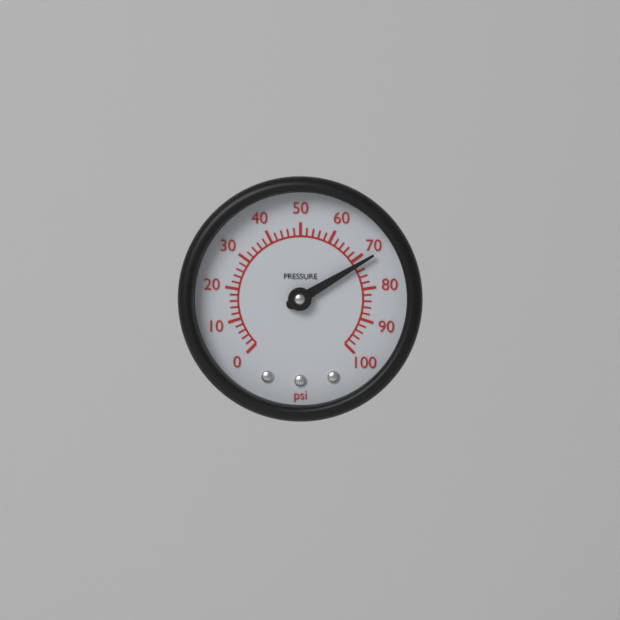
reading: 72 psi
